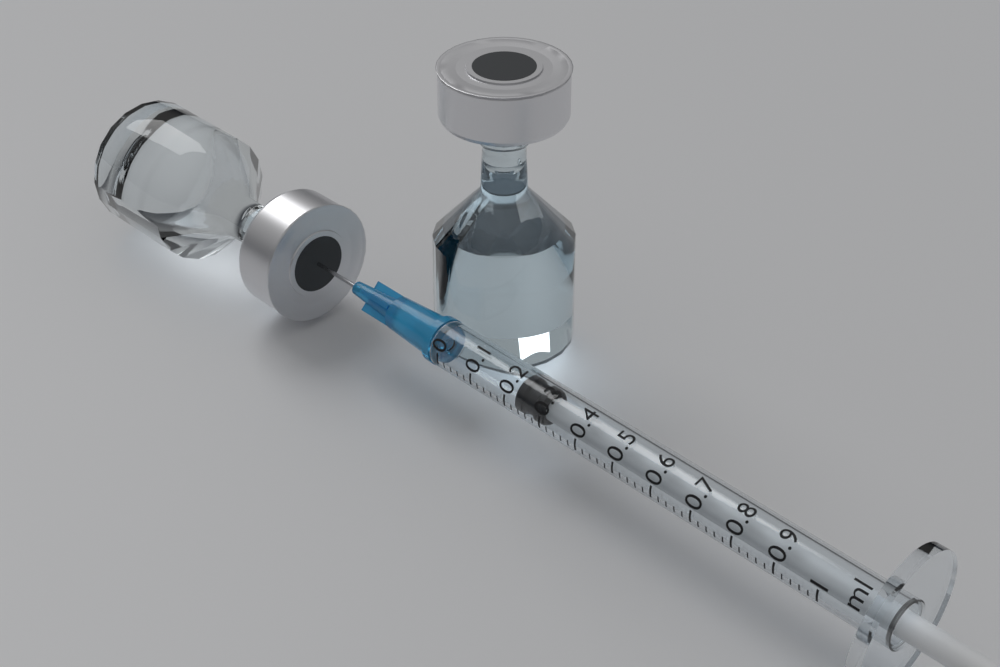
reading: 0.22 ml
